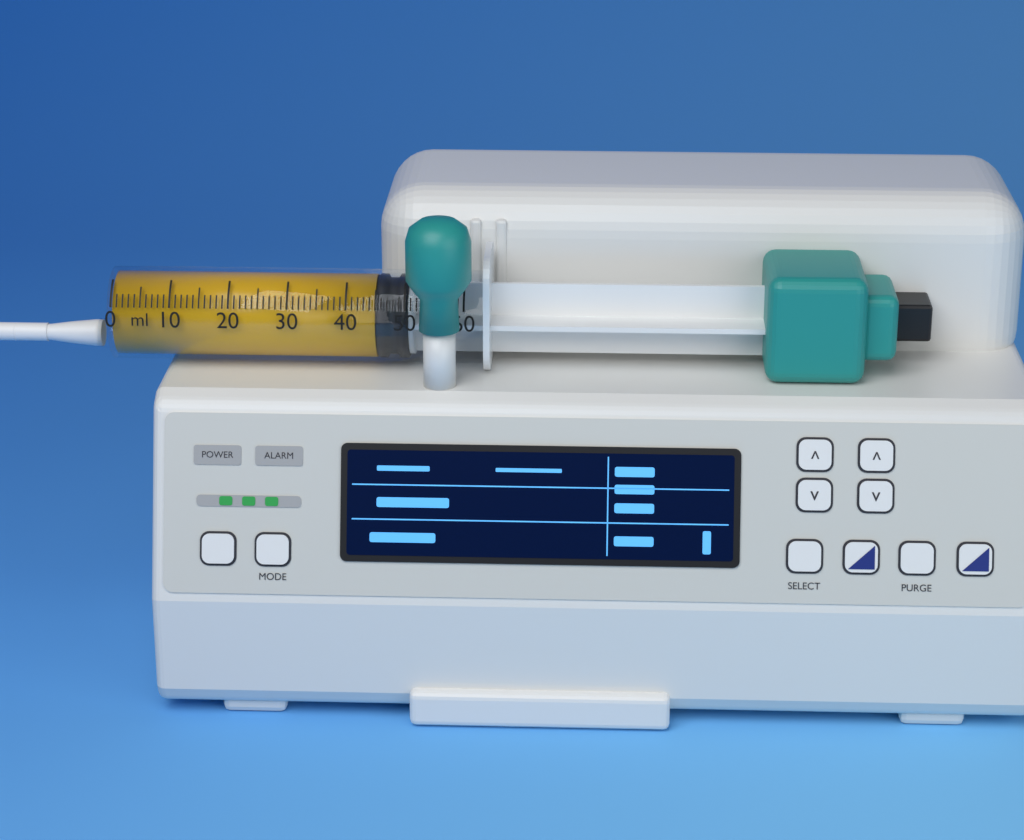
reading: 45 ml
